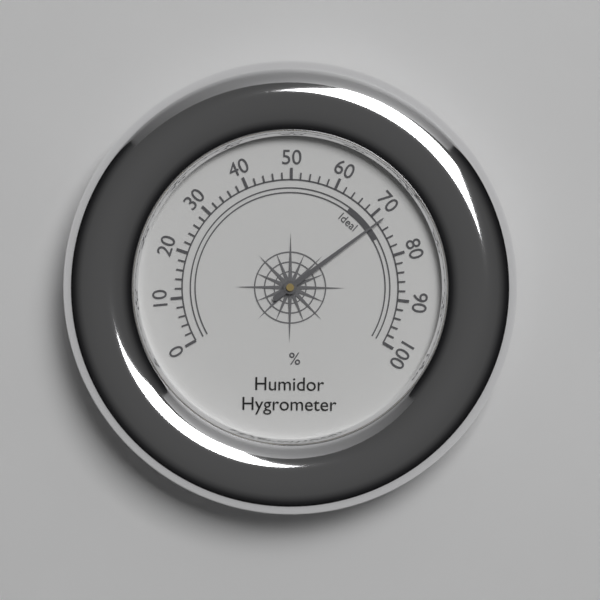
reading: 72 %
